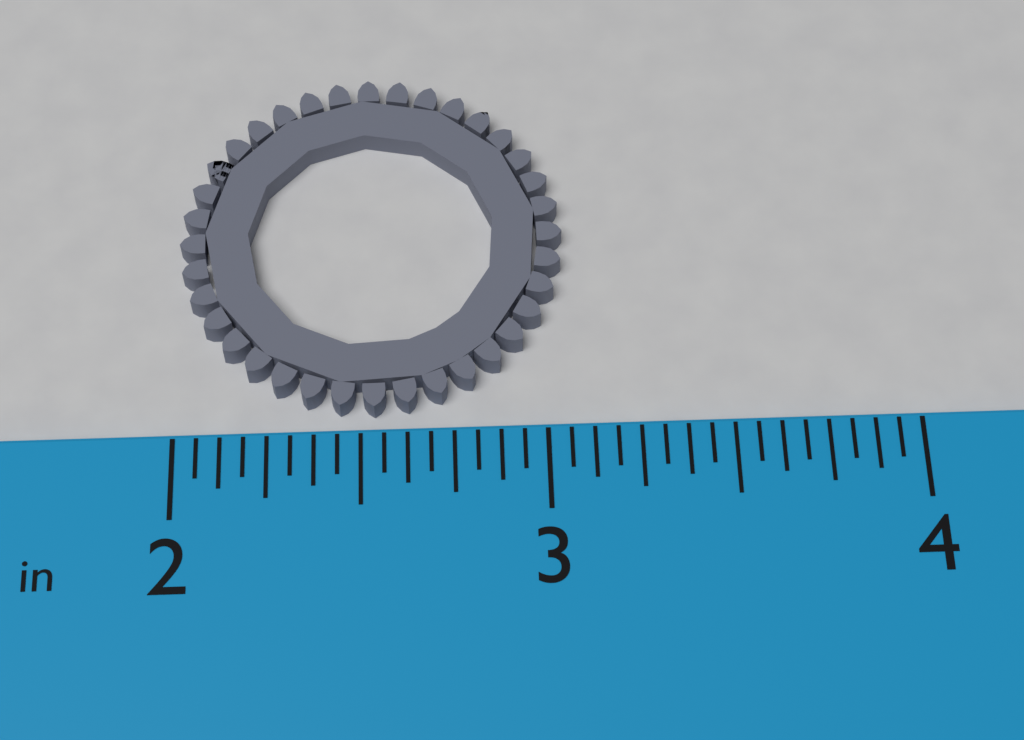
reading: 3.0625 in
